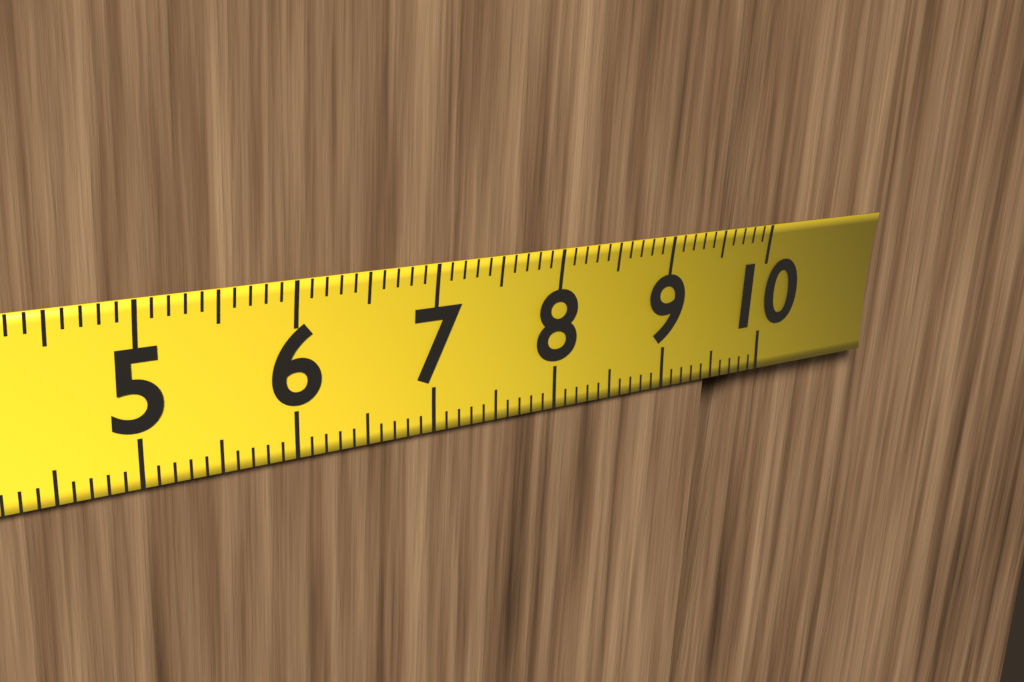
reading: 9.5 cm
